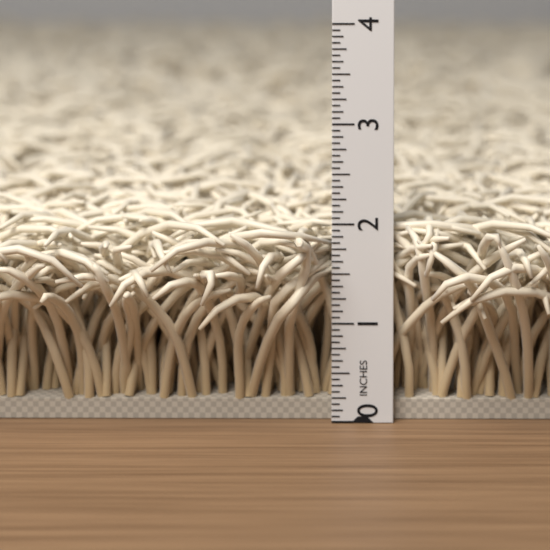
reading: 2.0625 in
